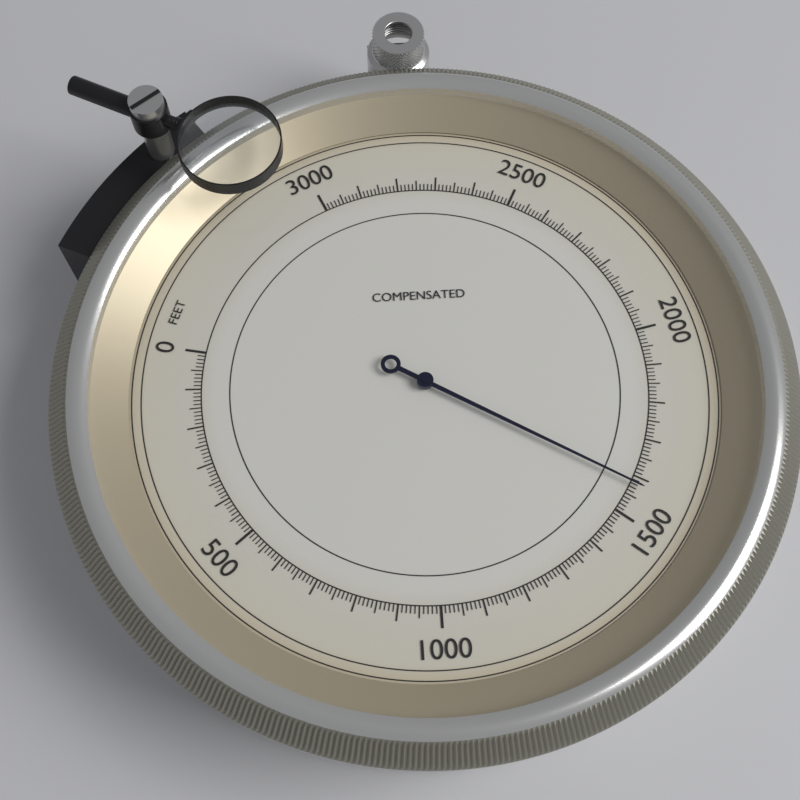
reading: 1580 feet
